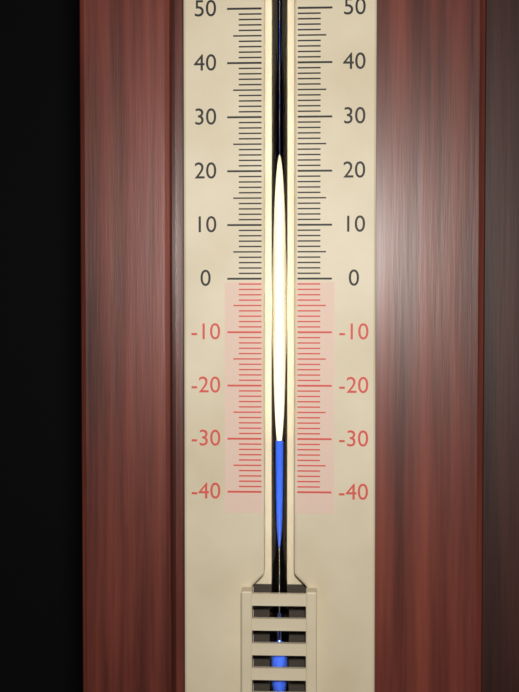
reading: -30 (no unit)
